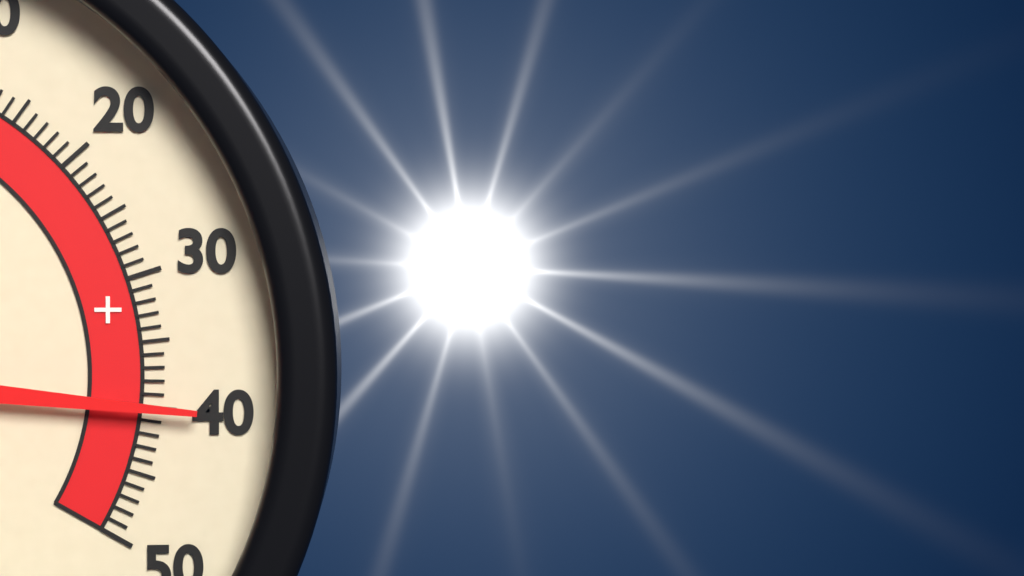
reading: 40 °C
